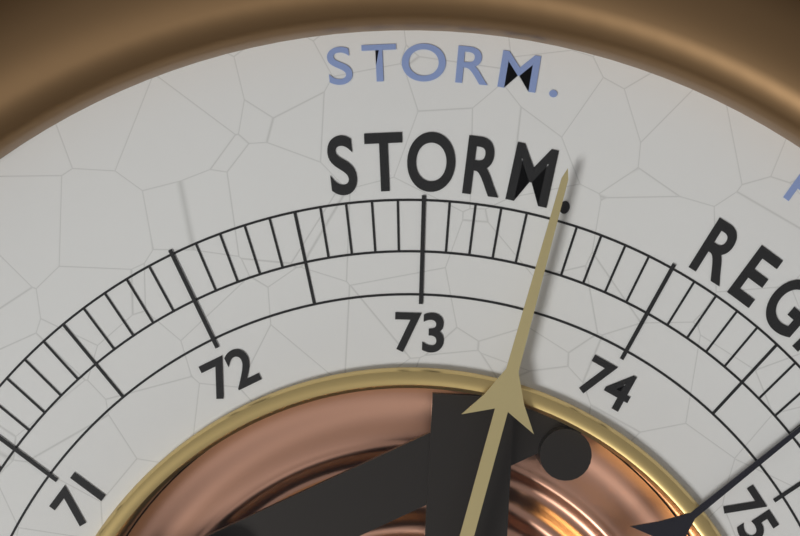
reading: 73.5 (no unit)
